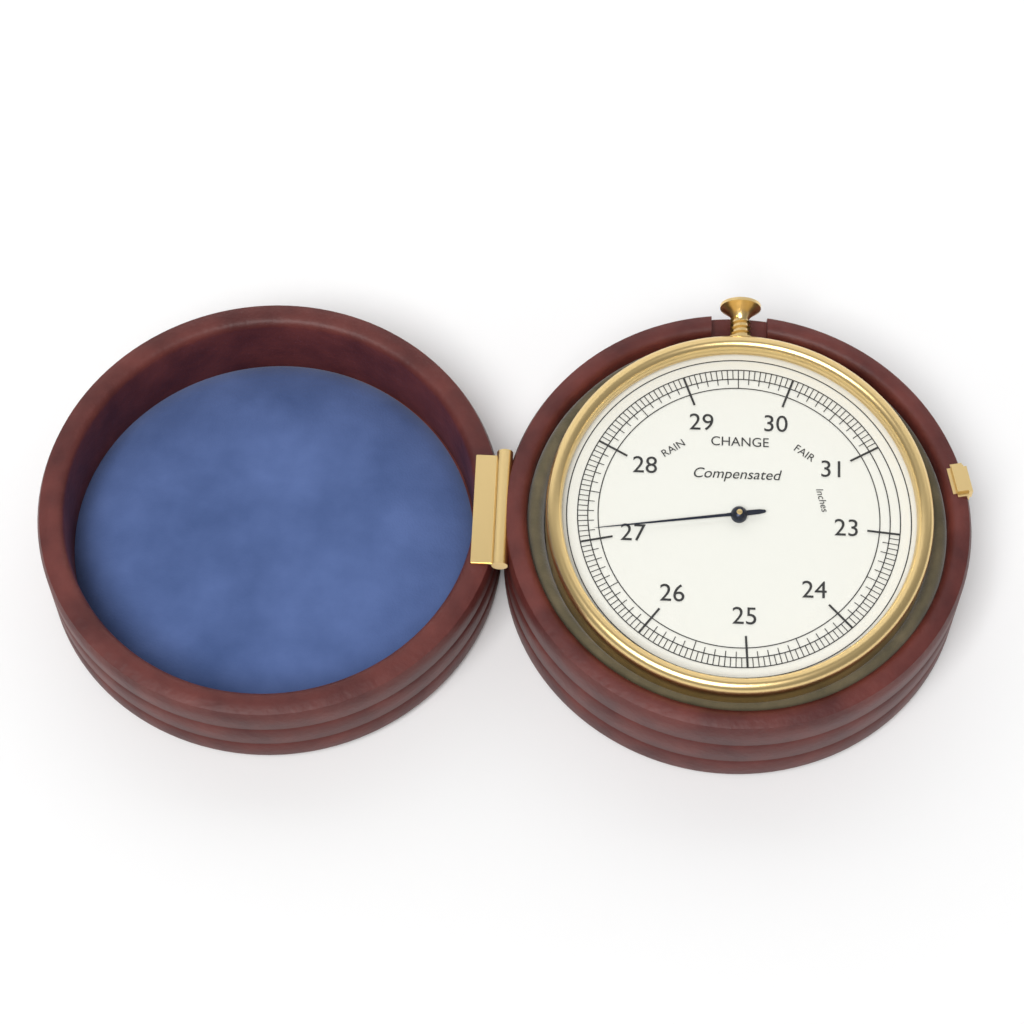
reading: 27.10 inches
